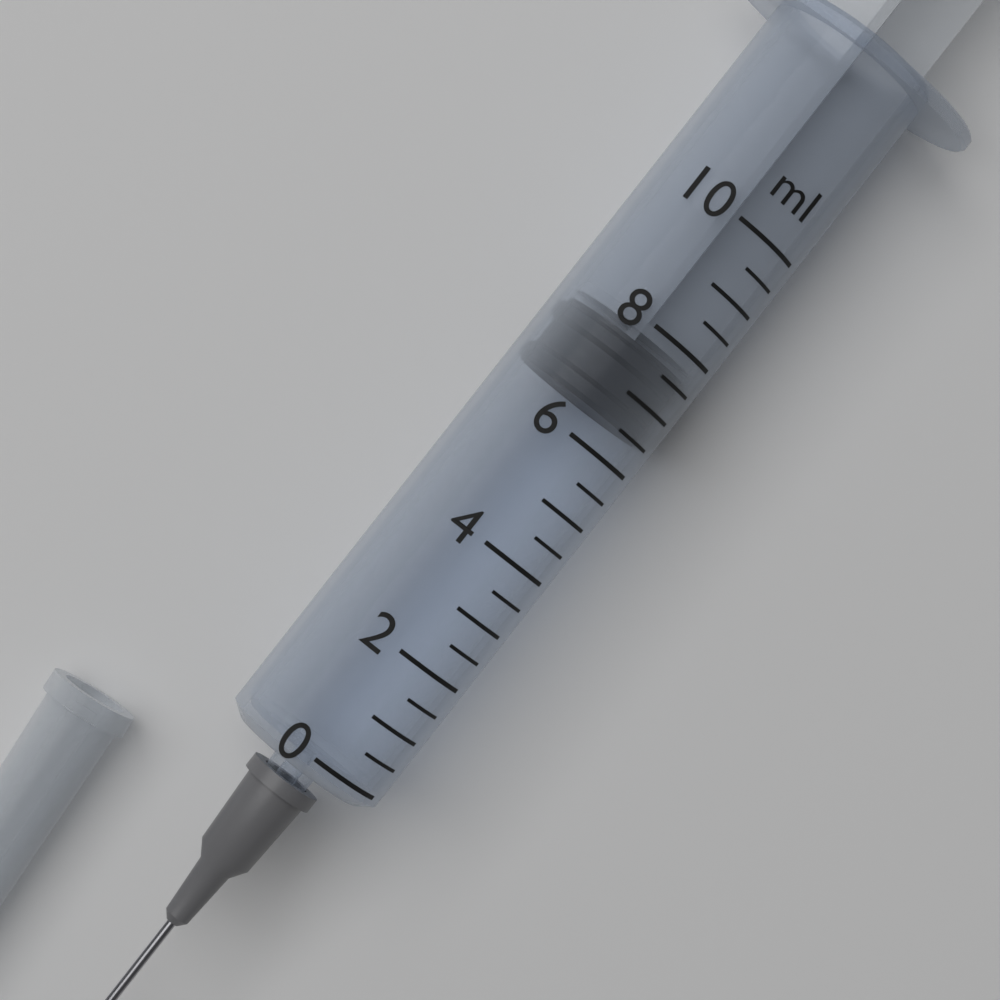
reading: 6.5 ml
